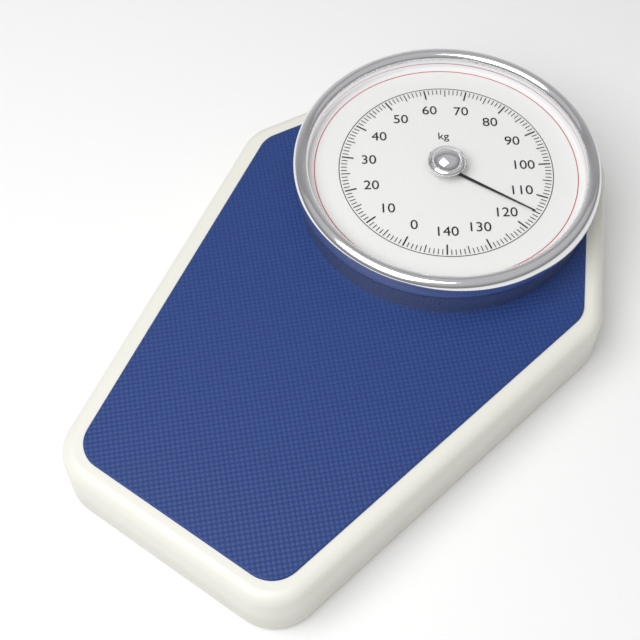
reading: 115 kg
